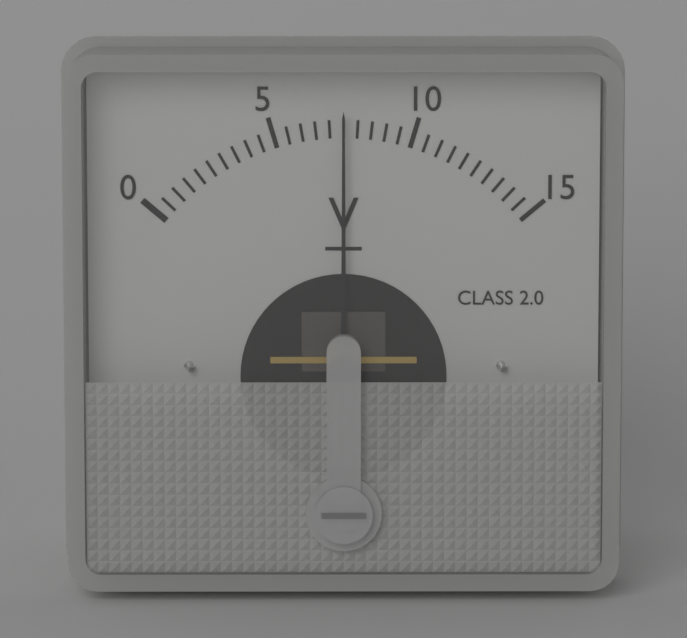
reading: 7.5 V
